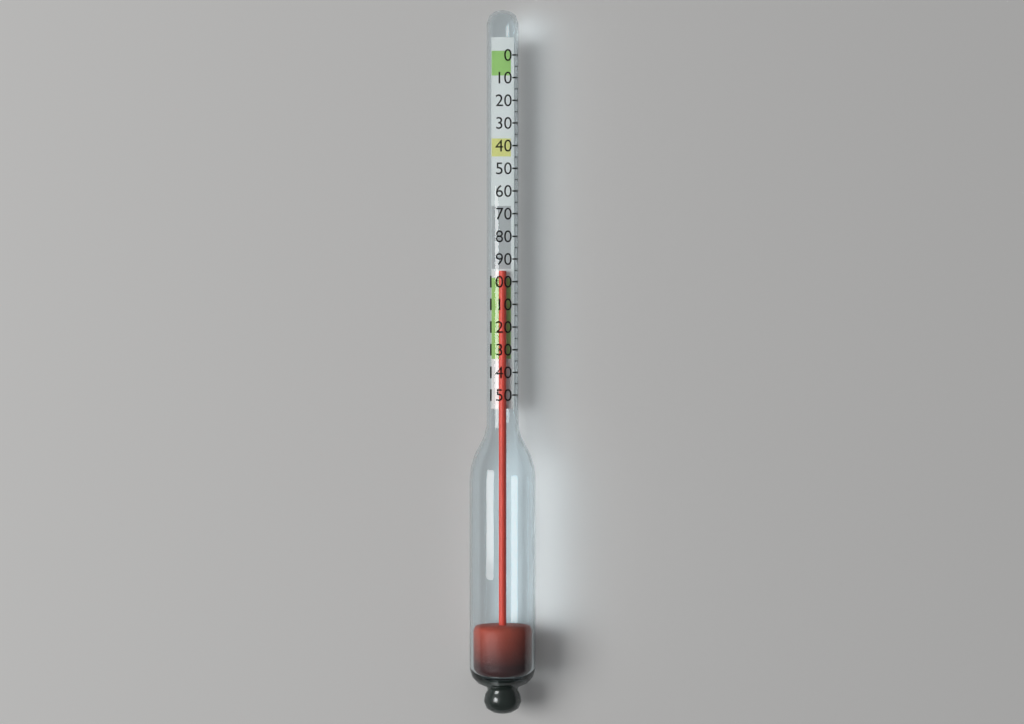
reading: 95 (no unit)
